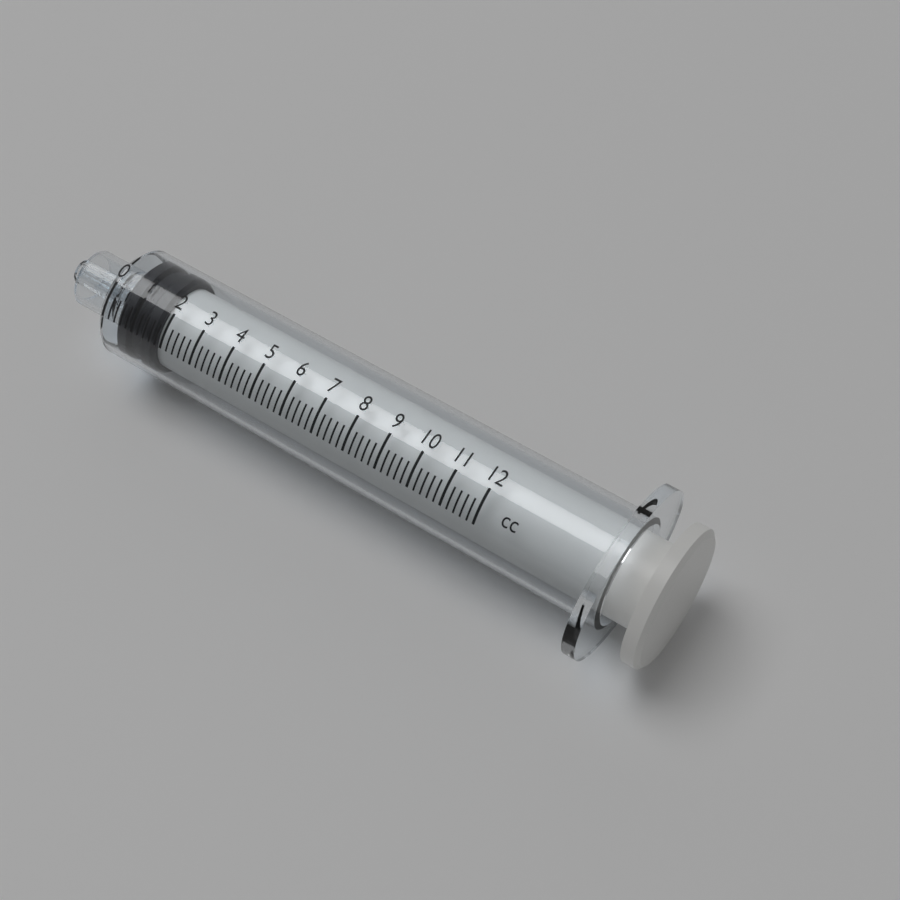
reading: 0.4 cc
